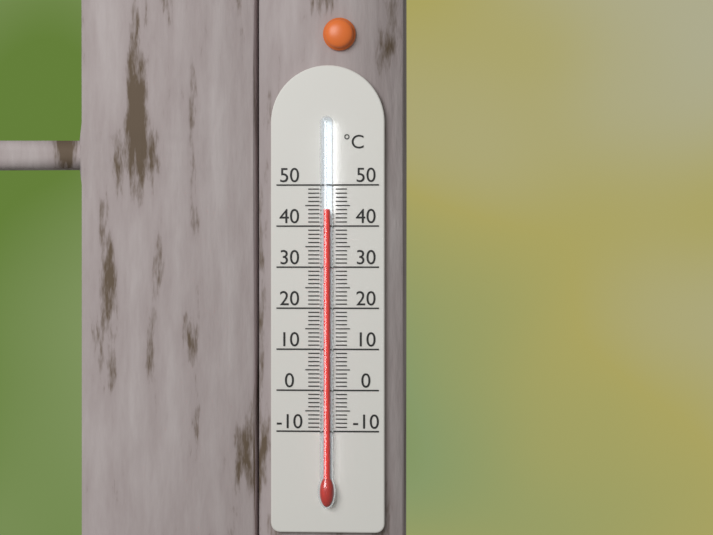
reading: 44 °C
